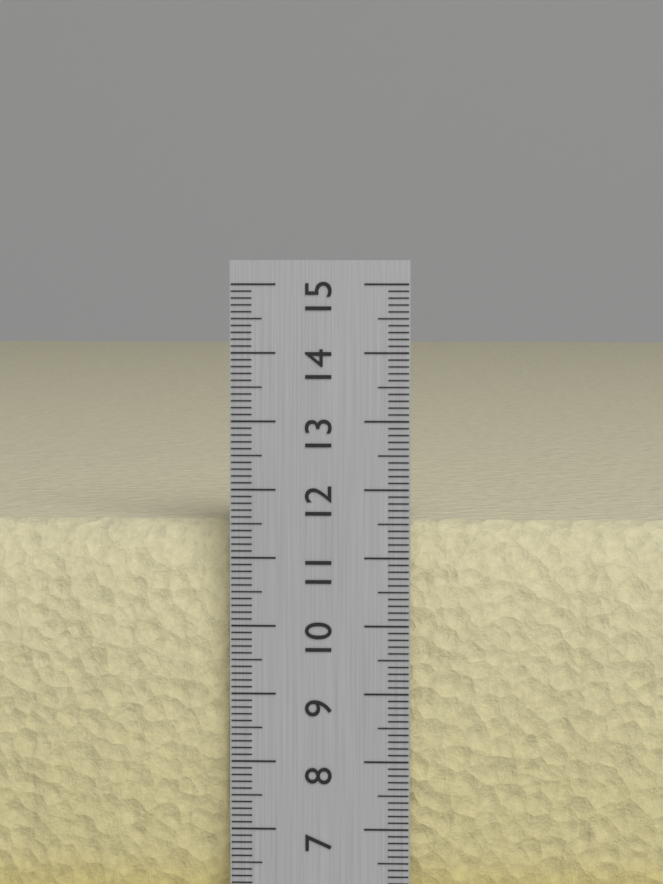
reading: 11.5 cm
